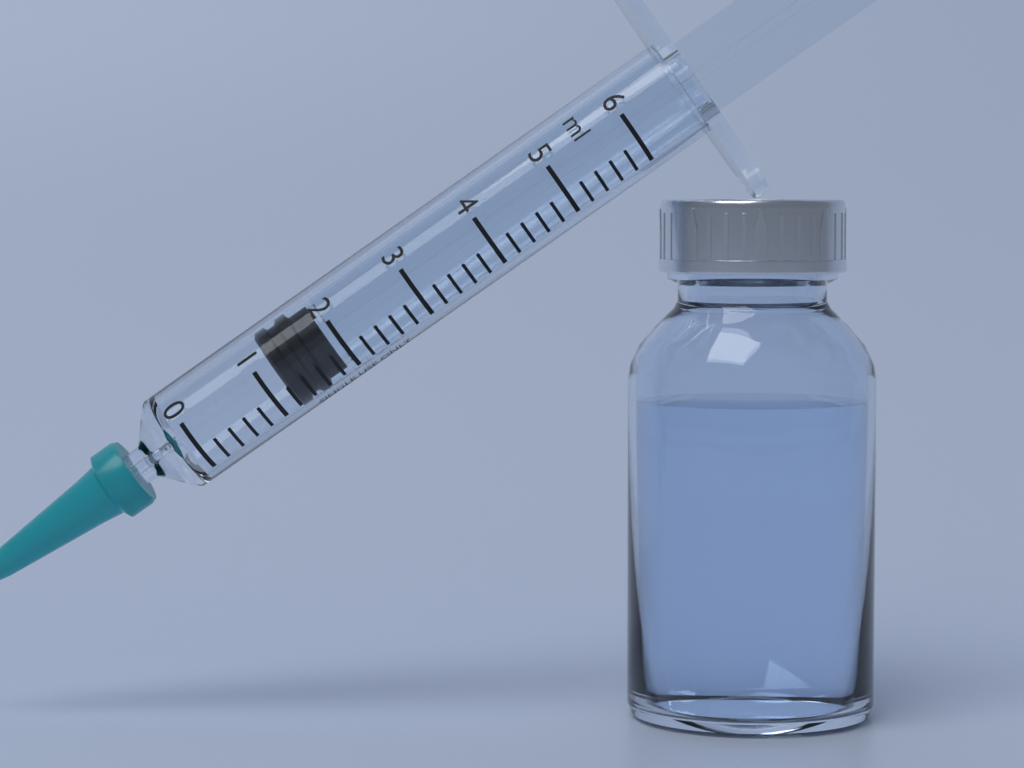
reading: 1.2 ml
